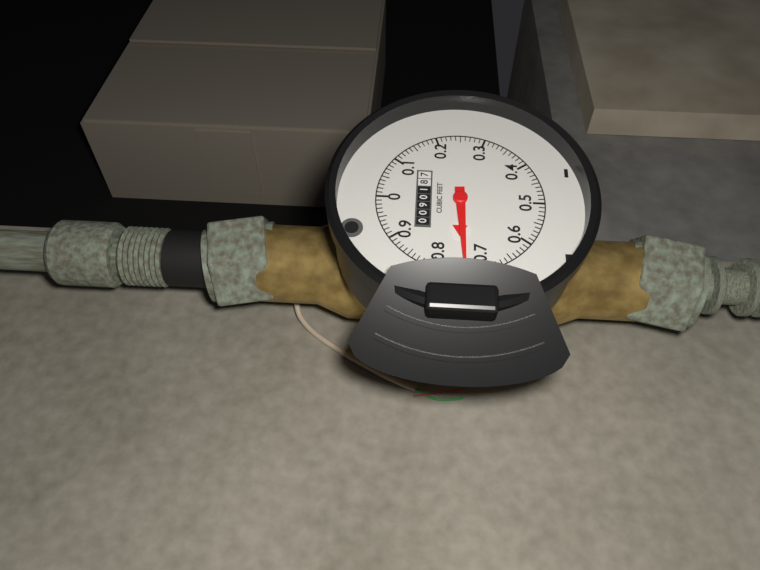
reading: 0.74 cubic feet
